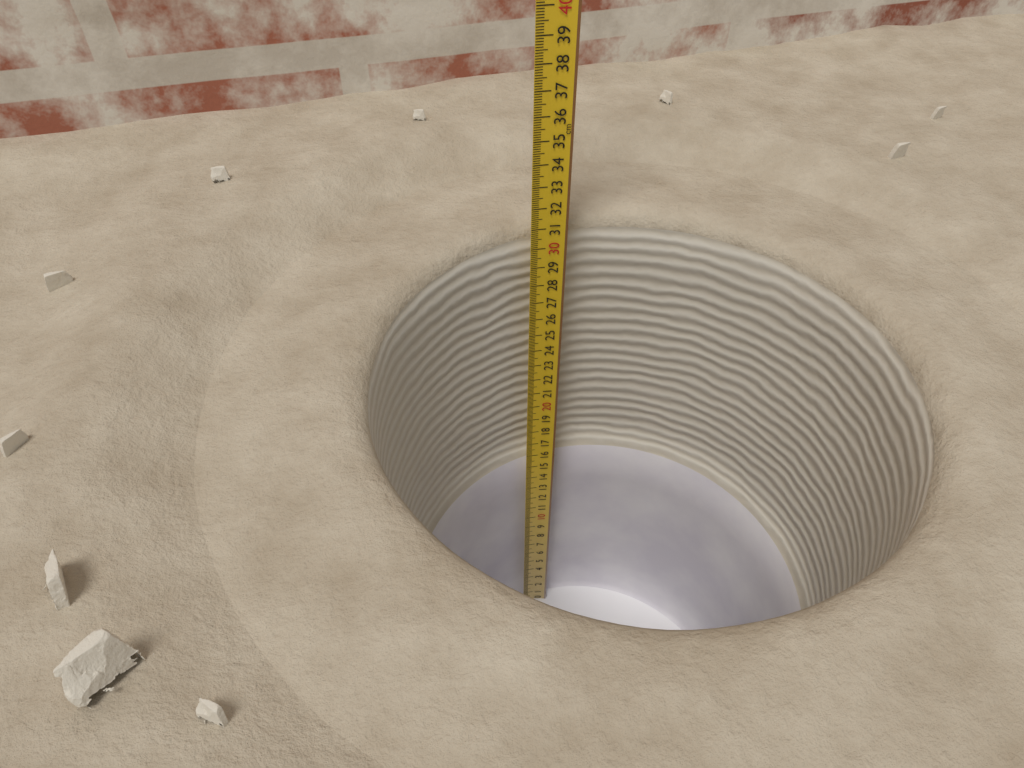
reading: 30.7 cm
